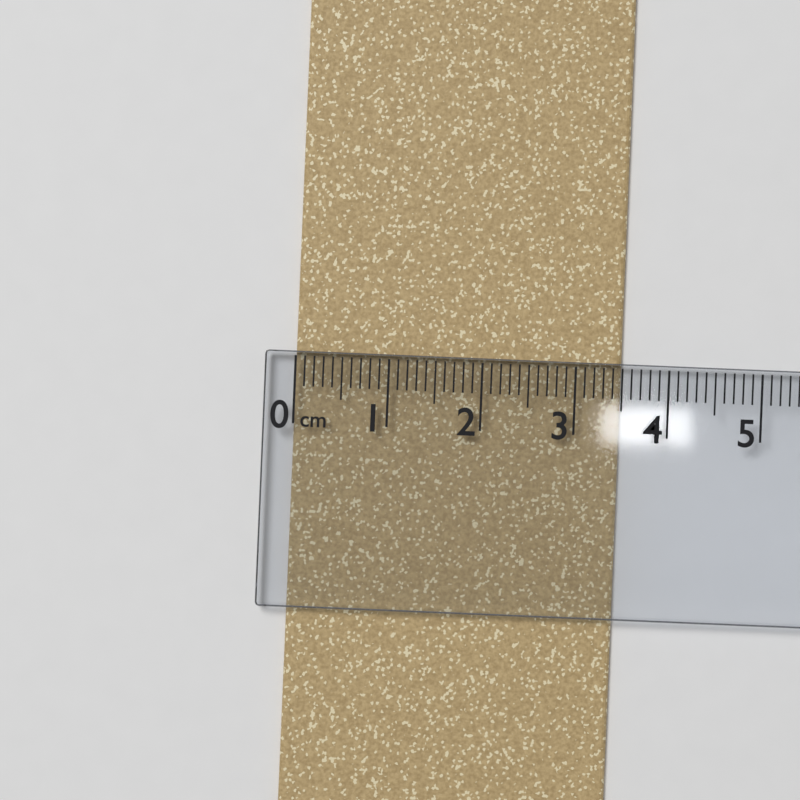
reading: 3.5 cm
